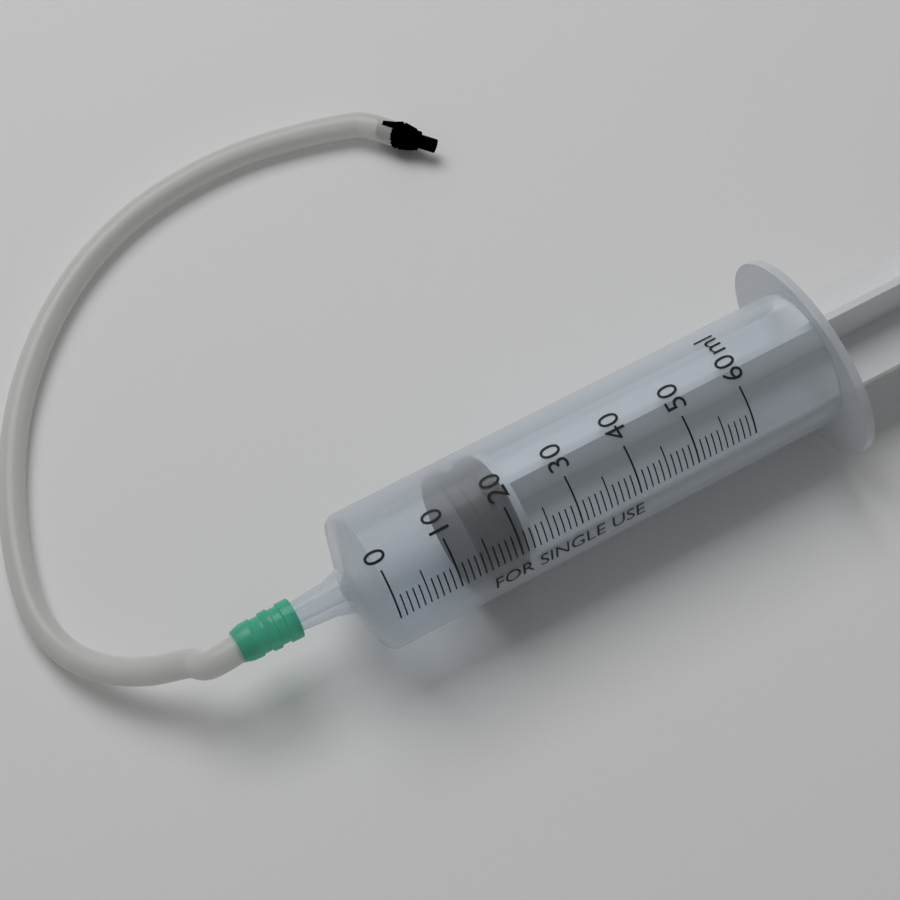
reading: 14 ml
